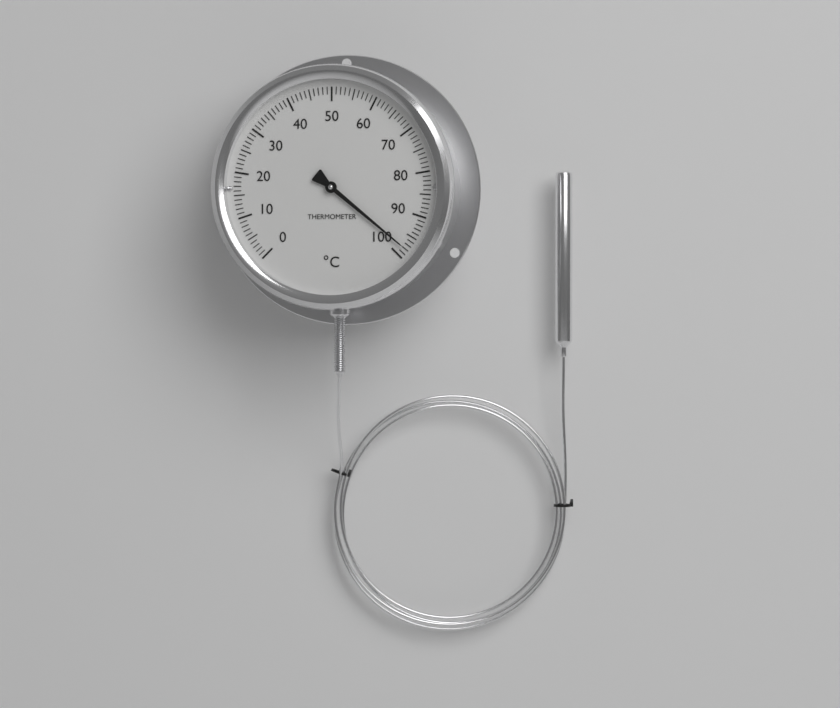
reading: 98 °C
